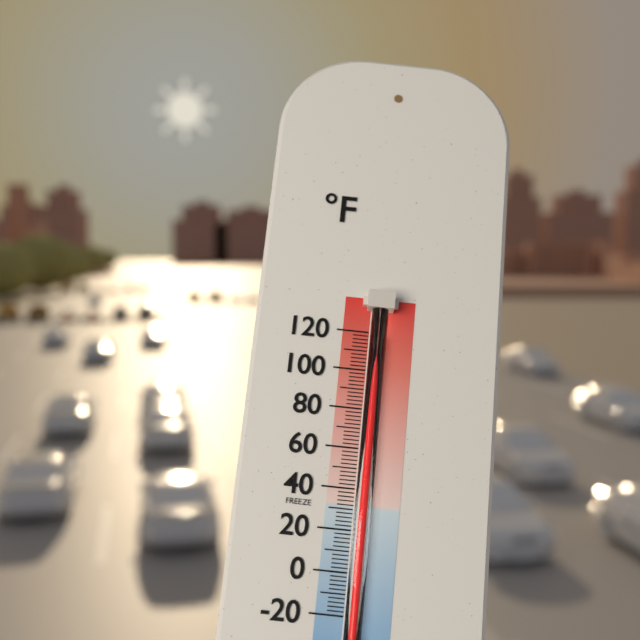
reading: 118 °F
